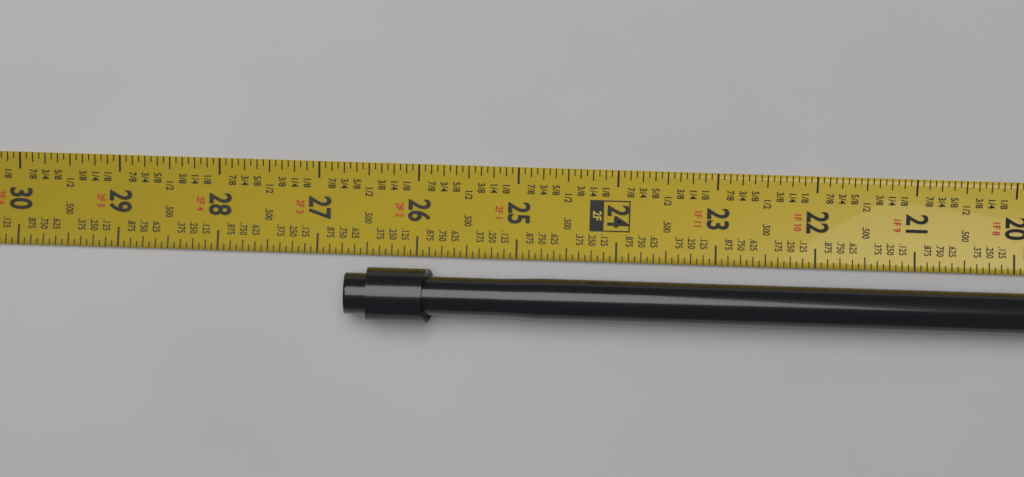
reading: 26.6875 in
